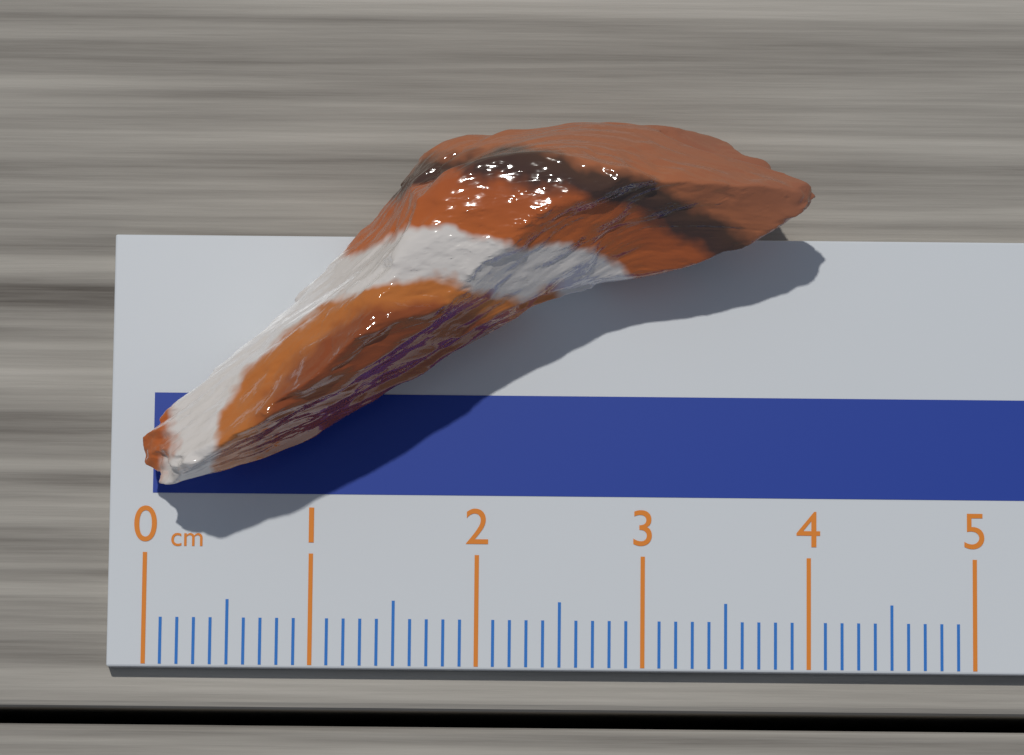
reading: 4.0 cm
